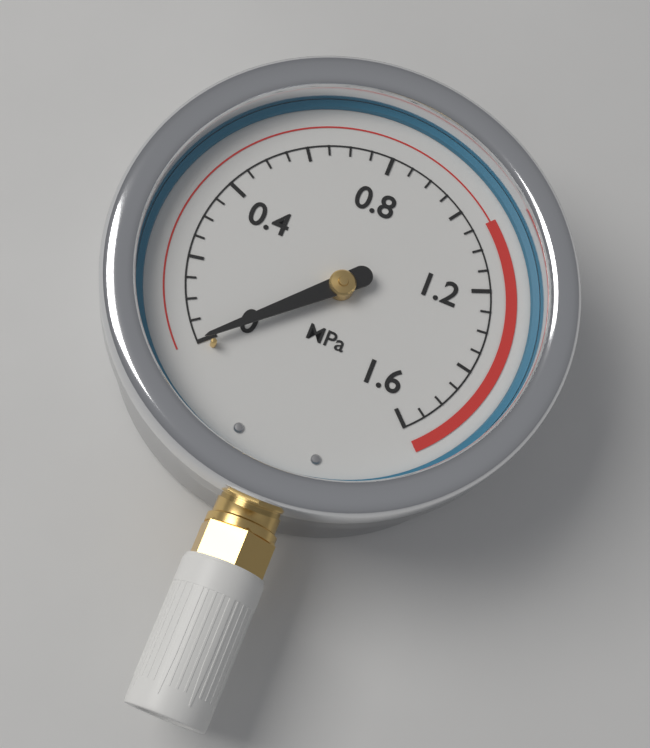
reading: 0.00 MPa
